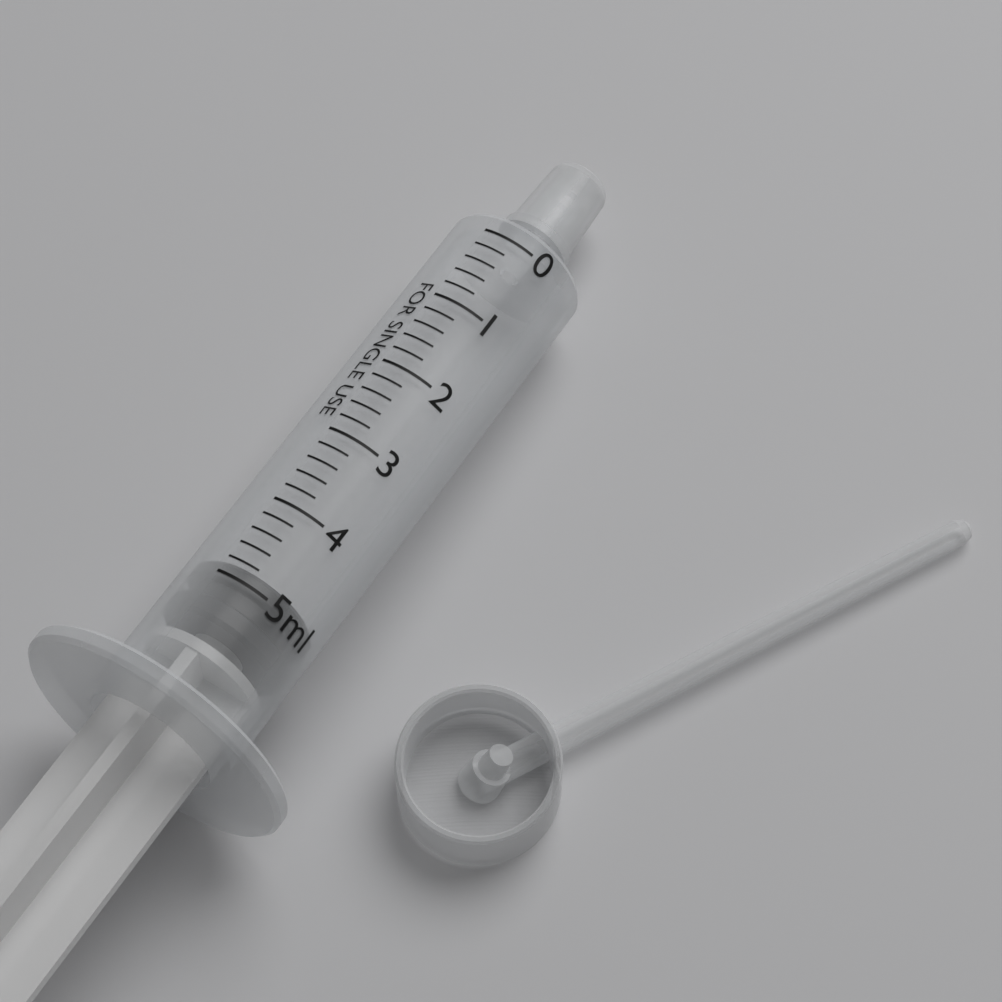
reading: 4.8 ml
